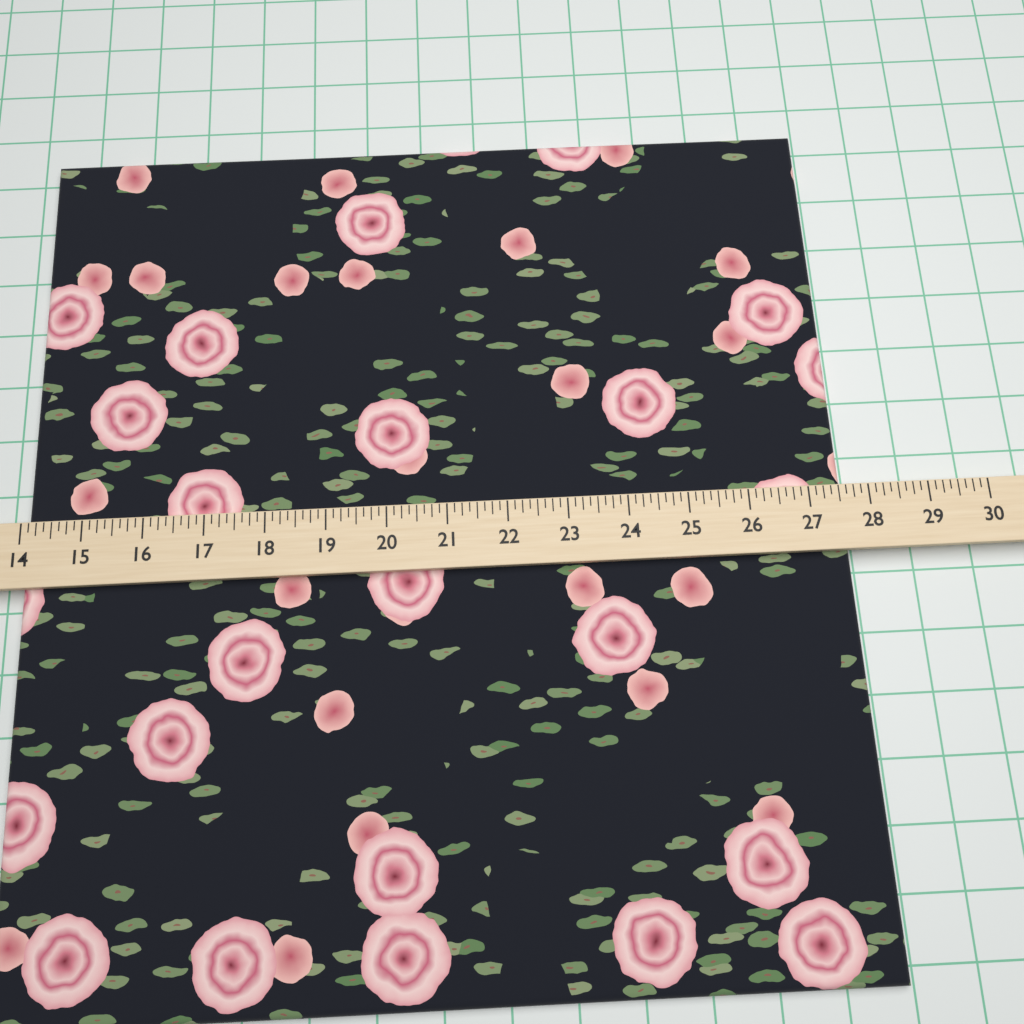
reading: 27.625 (no unit)
